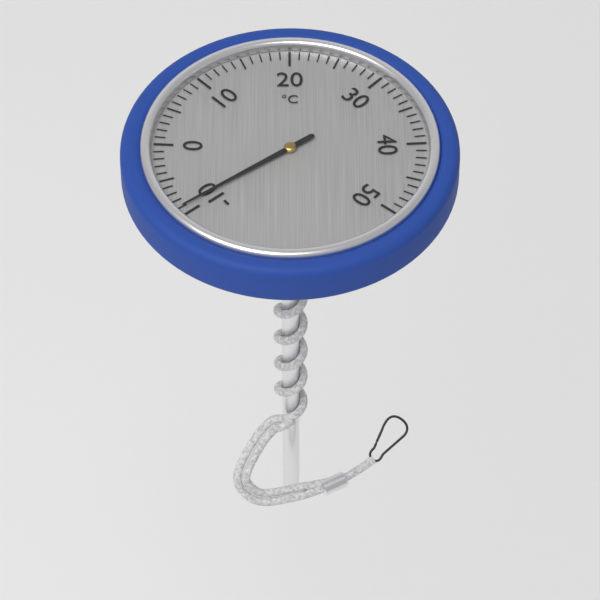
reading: -9 °C
